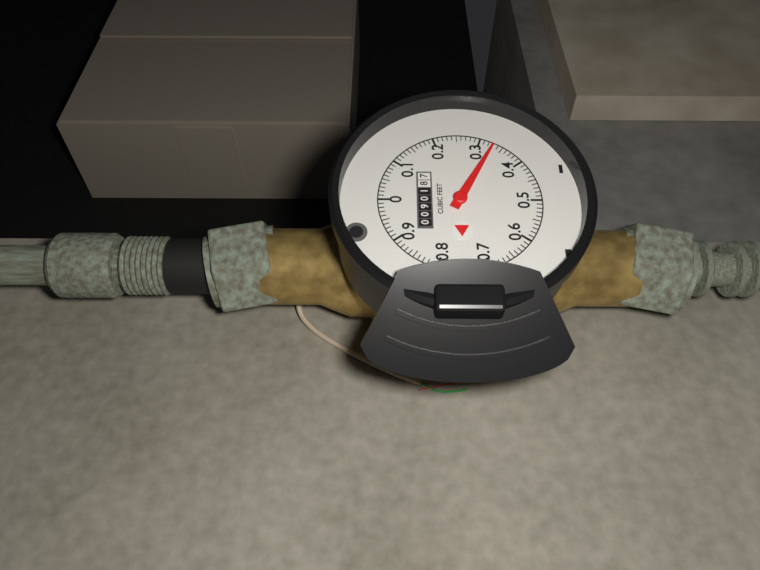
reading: 0.33 cubic feet
